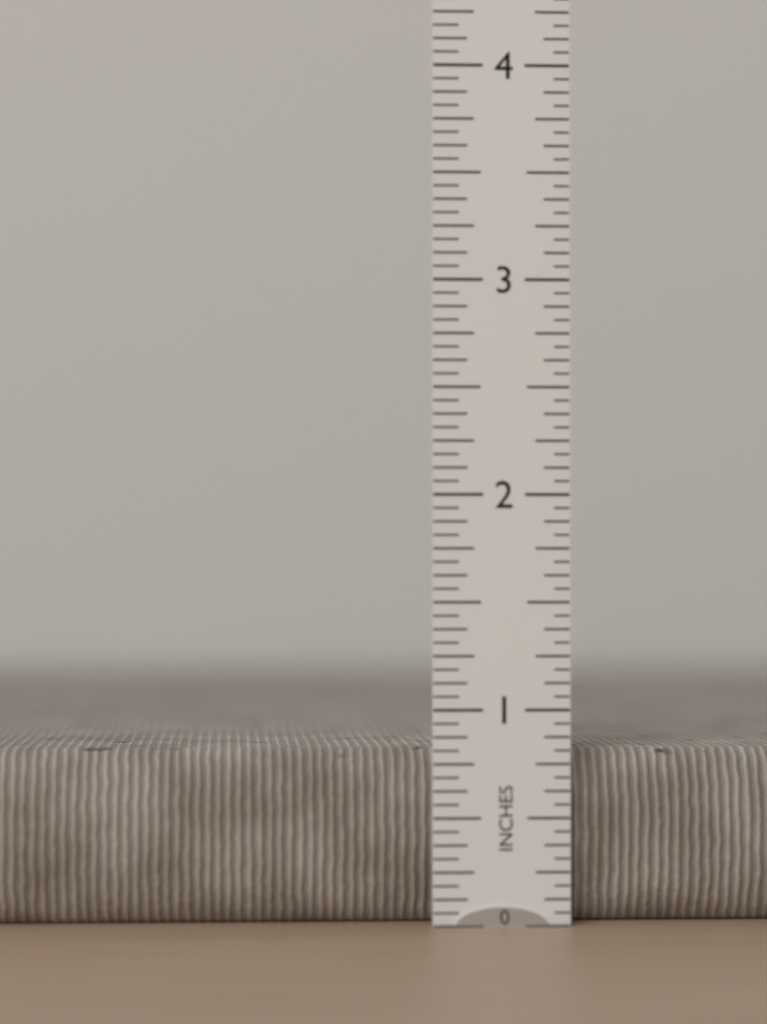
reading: 0.8125 in
